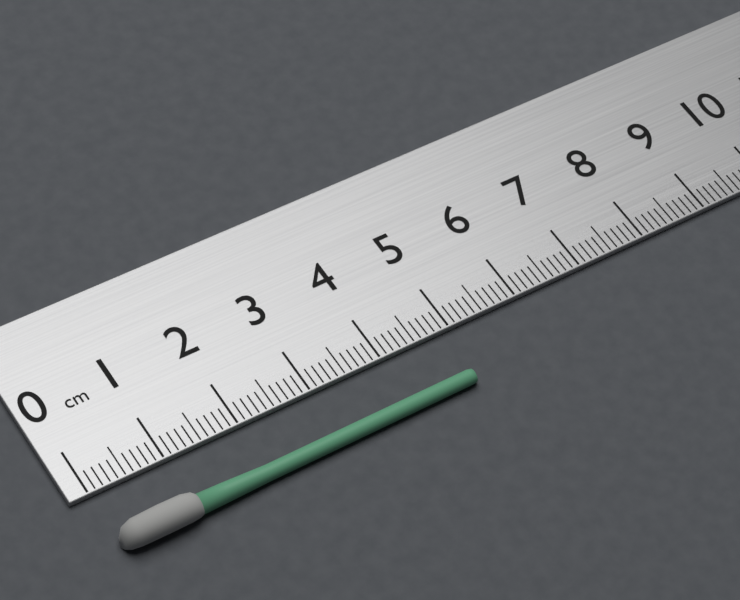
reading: 4.9 cm
